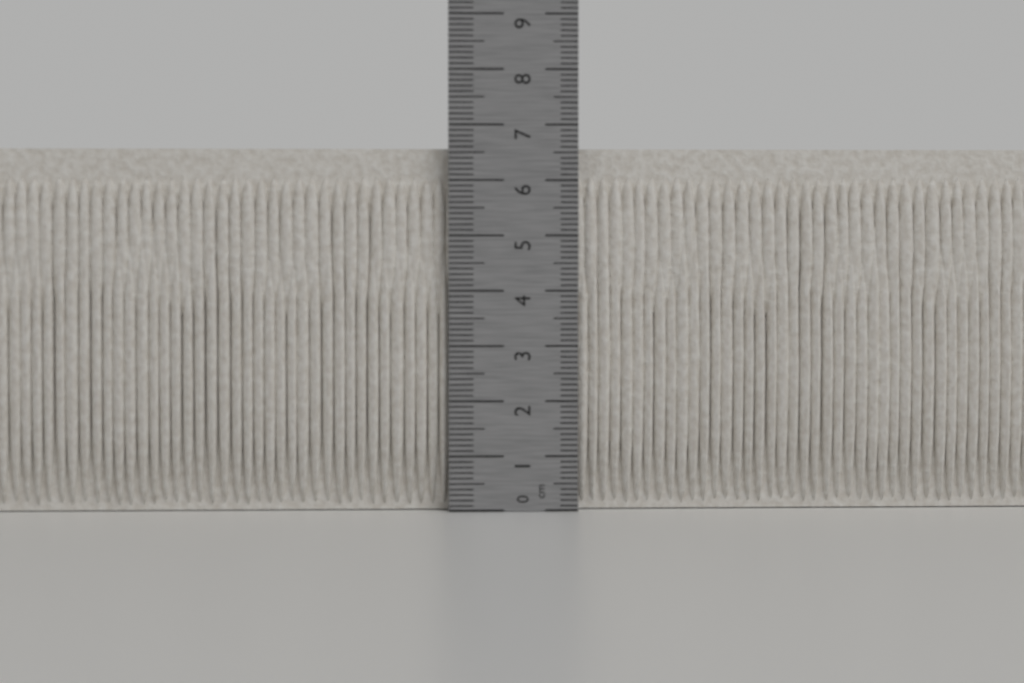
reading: 6.6 cm
